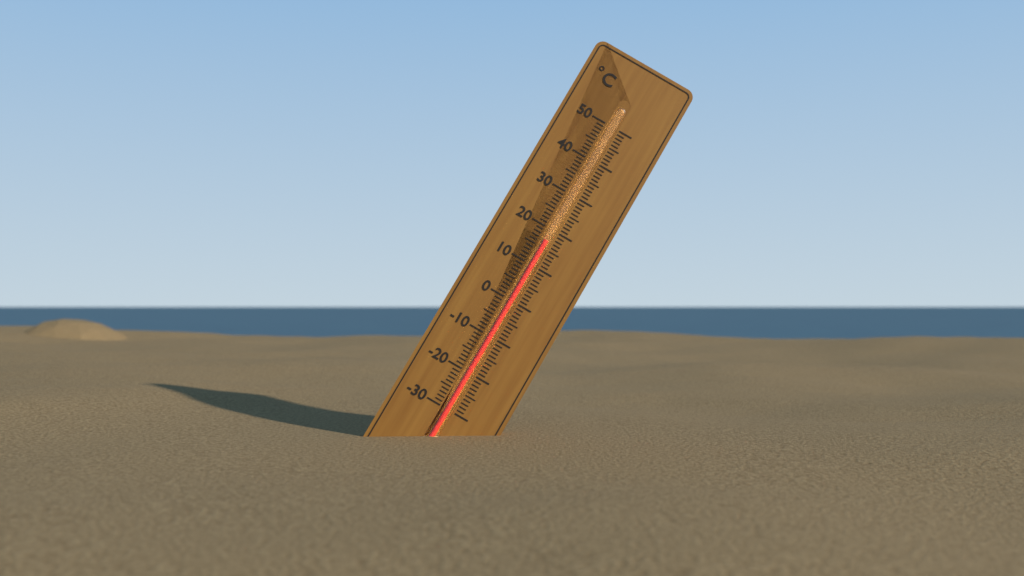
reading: 17 °C
